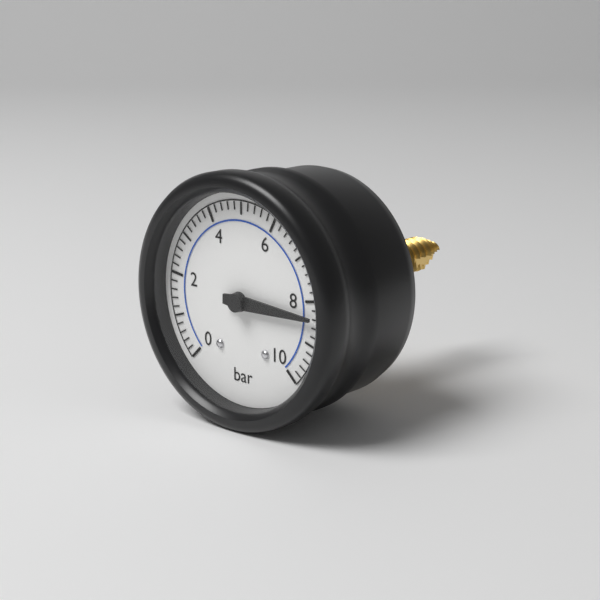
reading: 8.4 bar
